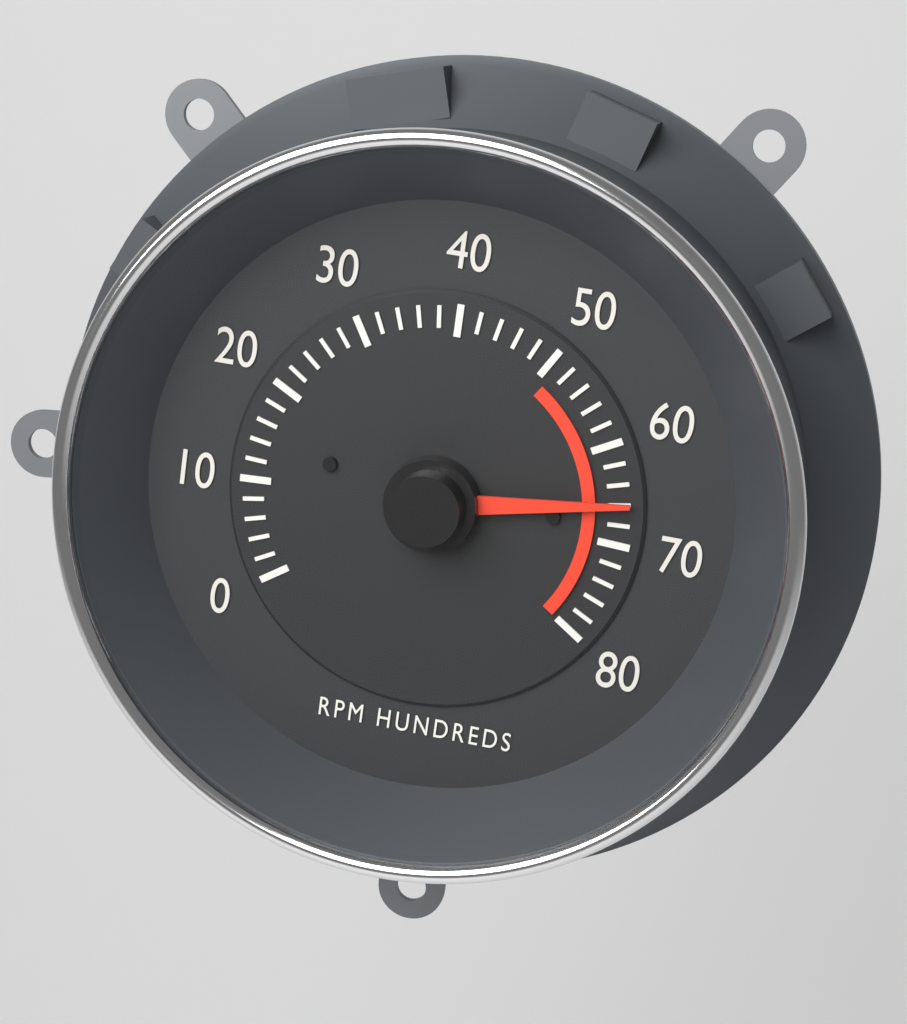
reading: 6600 RPM
